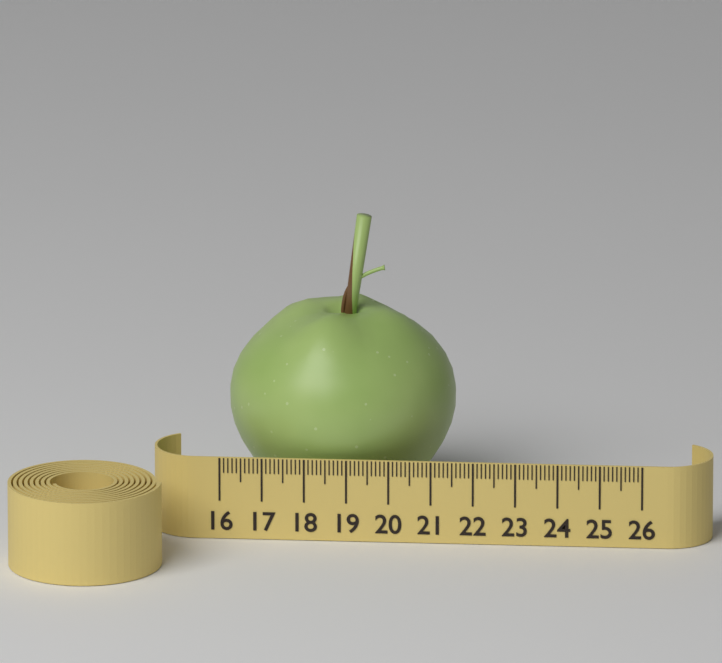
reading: 21.4 (no unit)
